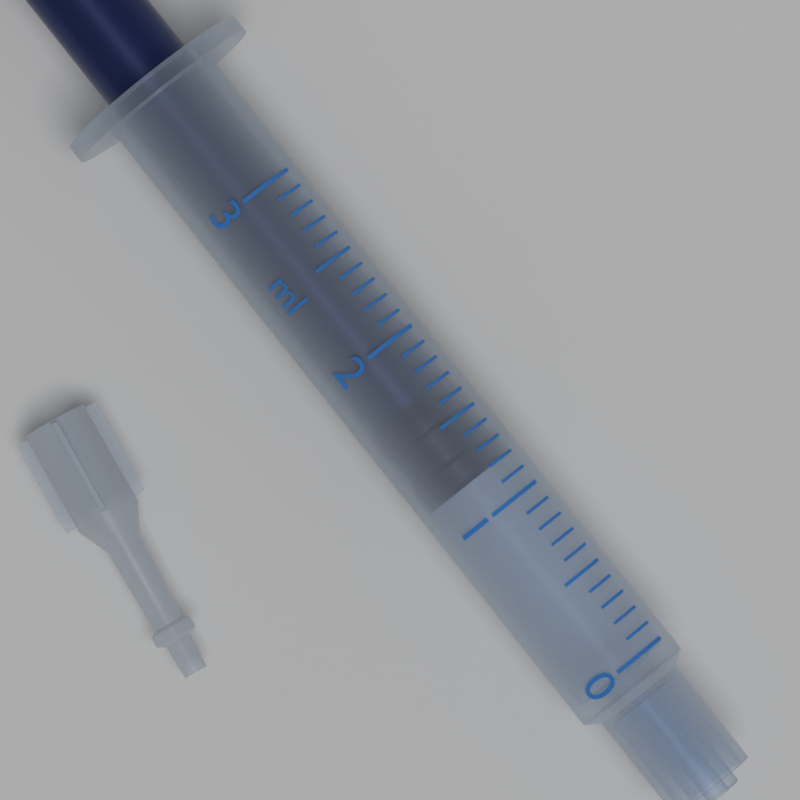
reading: 1.2 ml
